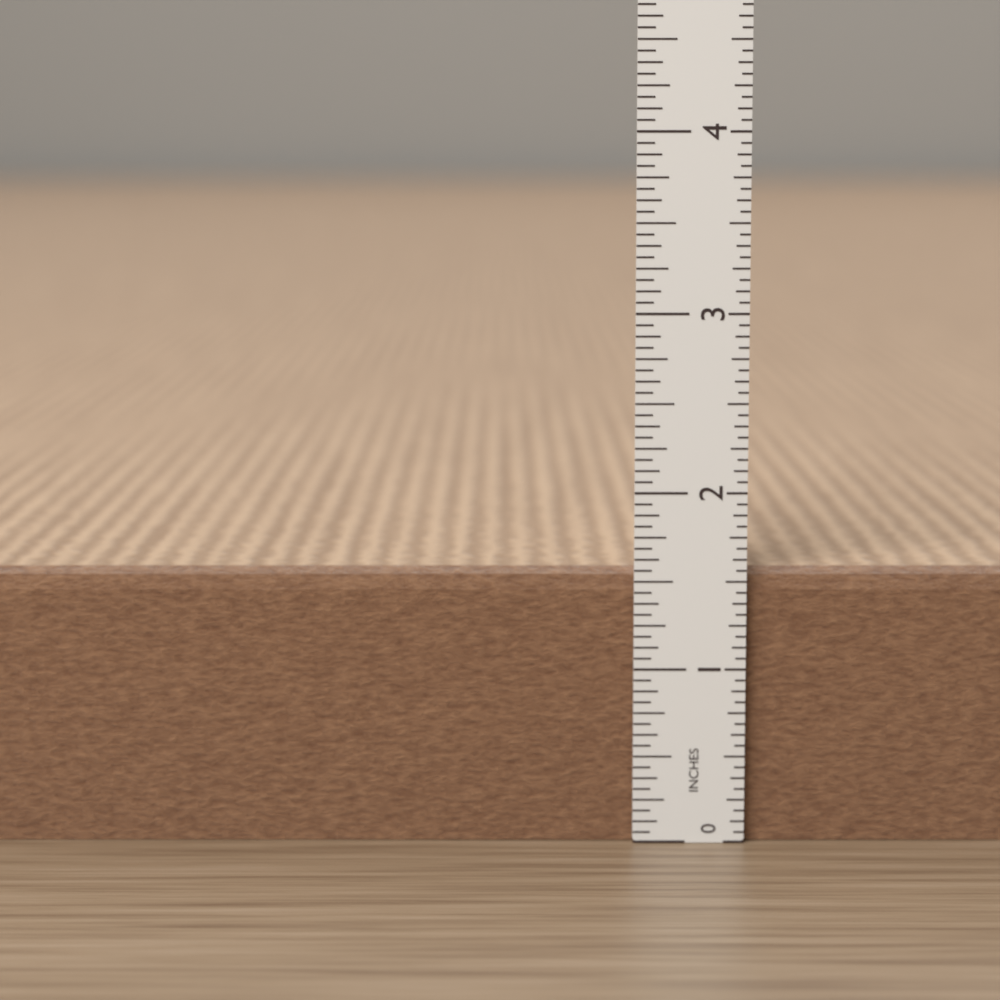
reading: 1.5625 in
